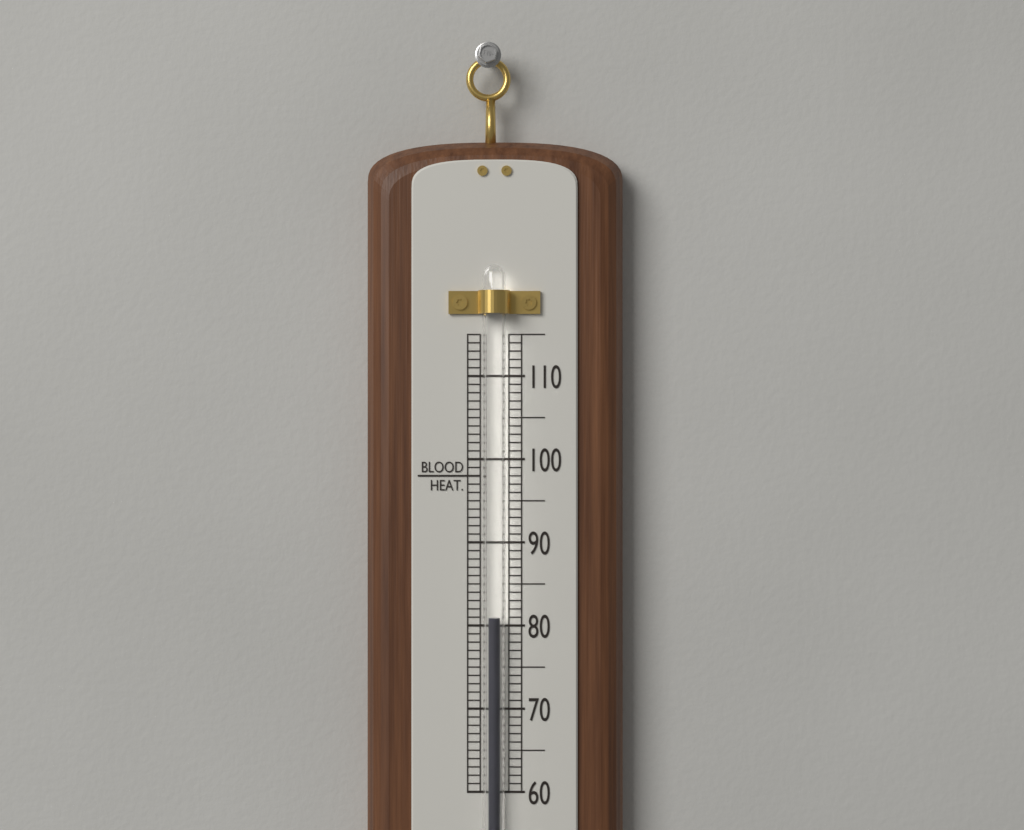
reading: 81 (no unit)
